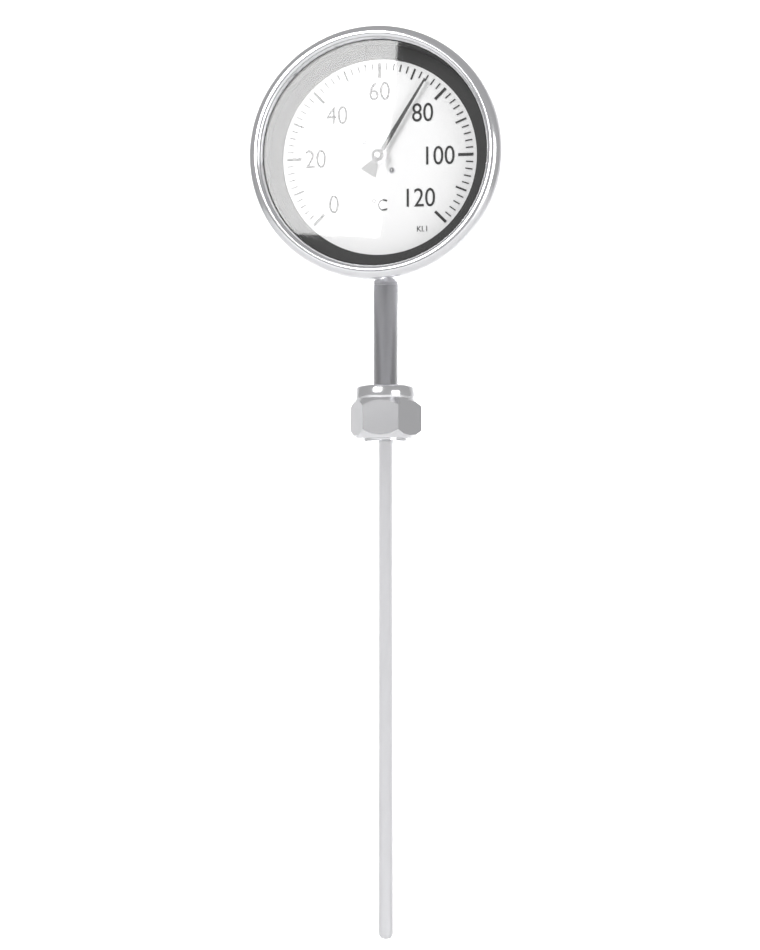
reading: 74 °C
